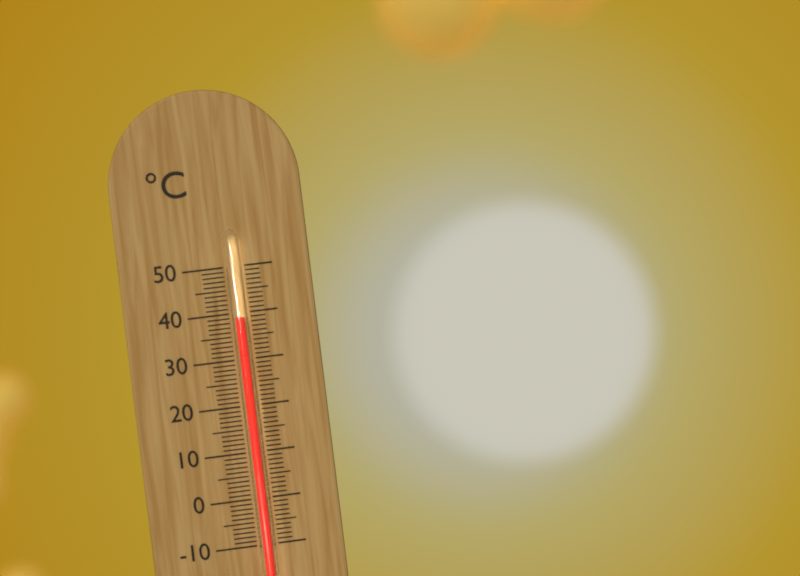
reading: 39 °C
